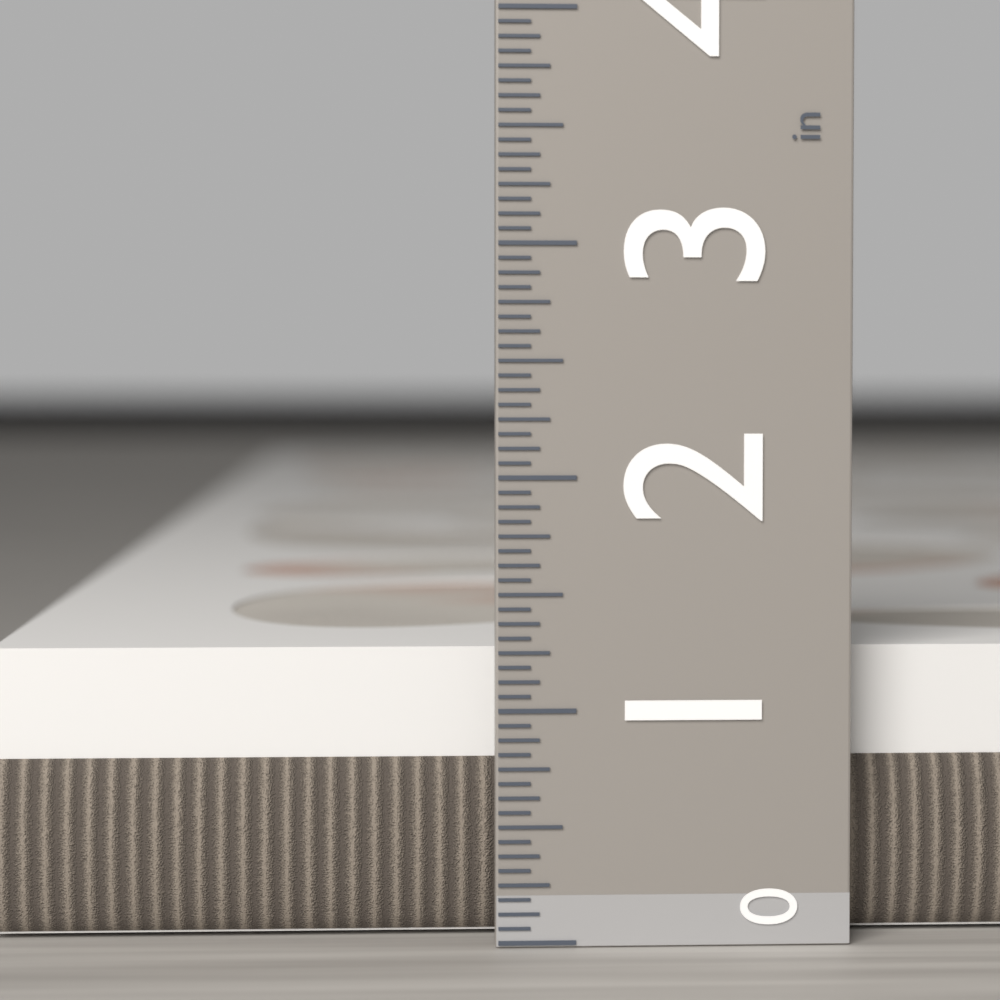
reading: 1.2500 in
